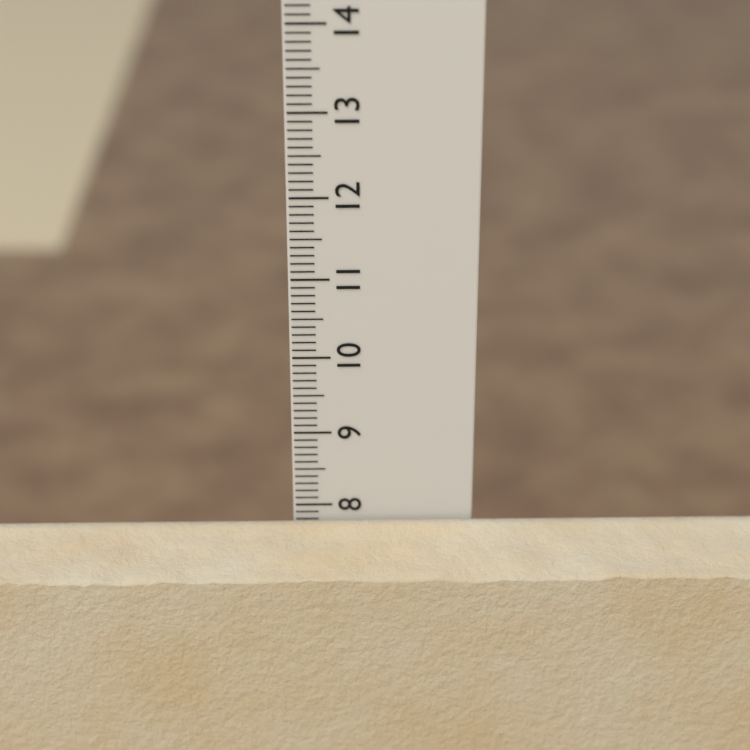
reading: 7.8 cm
